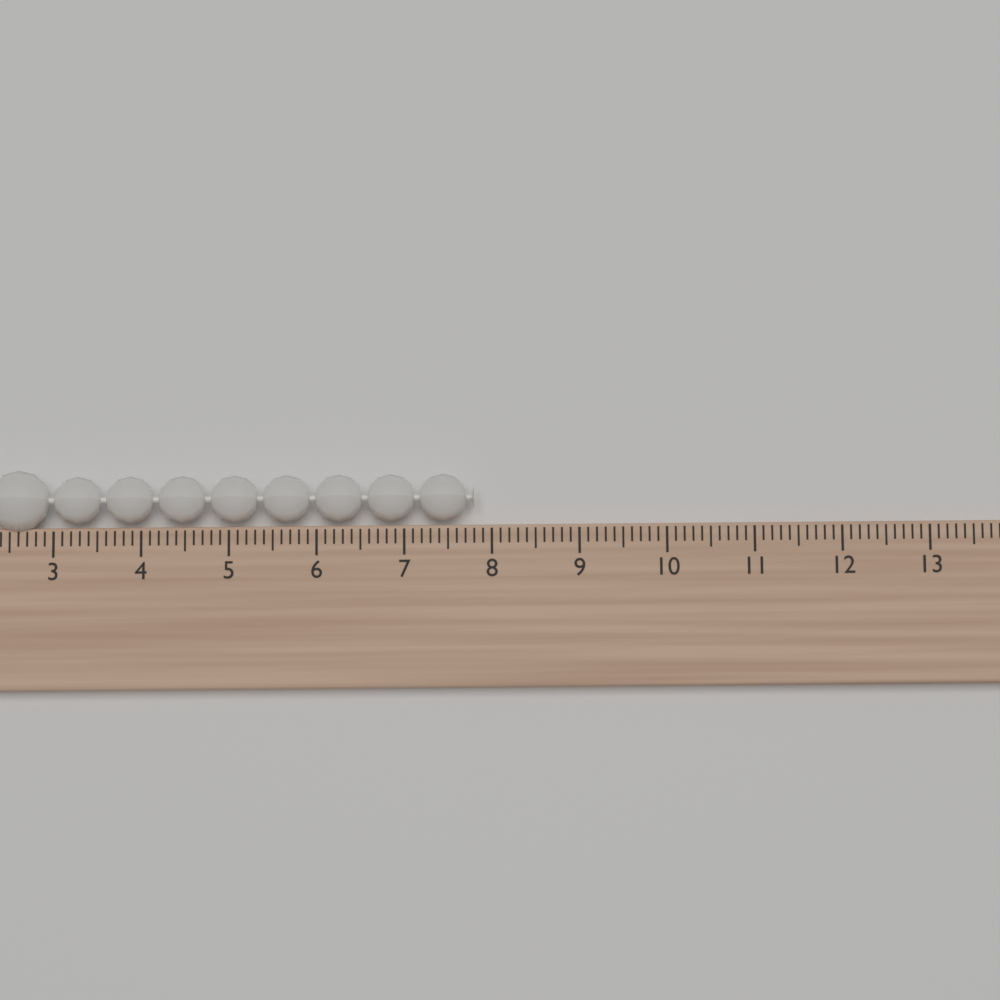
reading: 7.8 (no unit)
